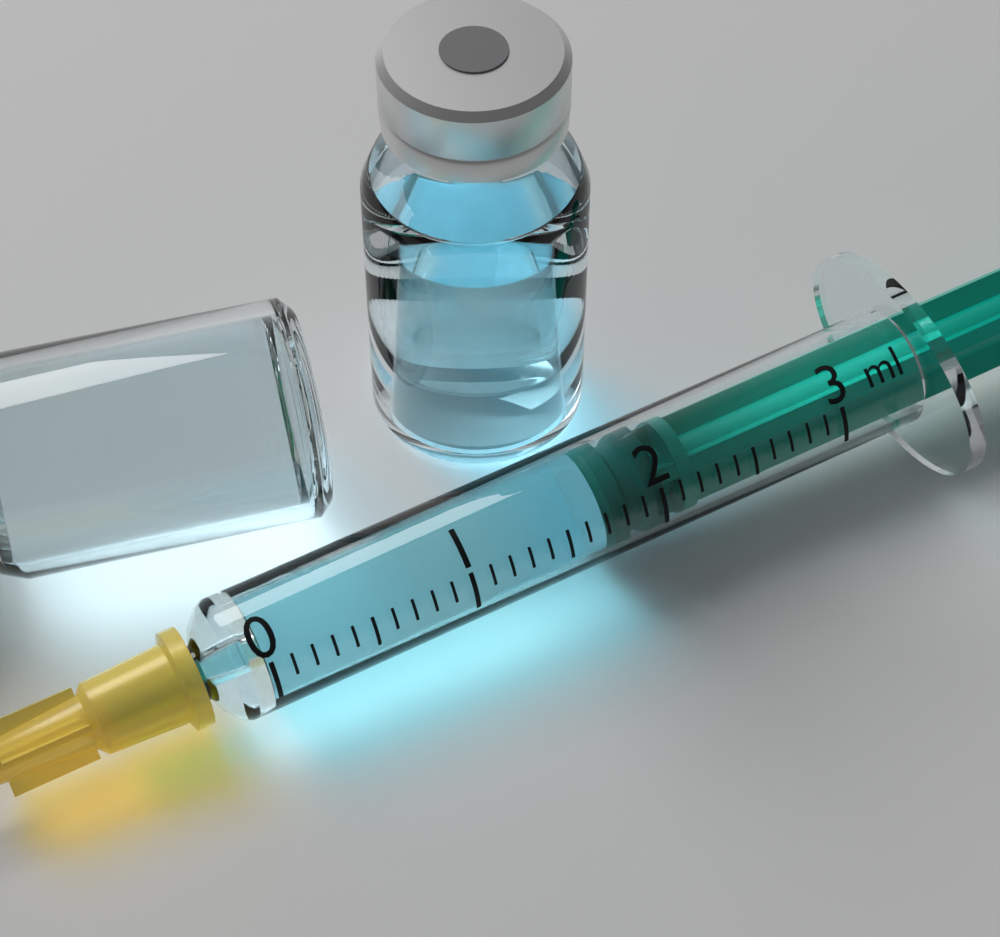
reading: 1.7 ml
